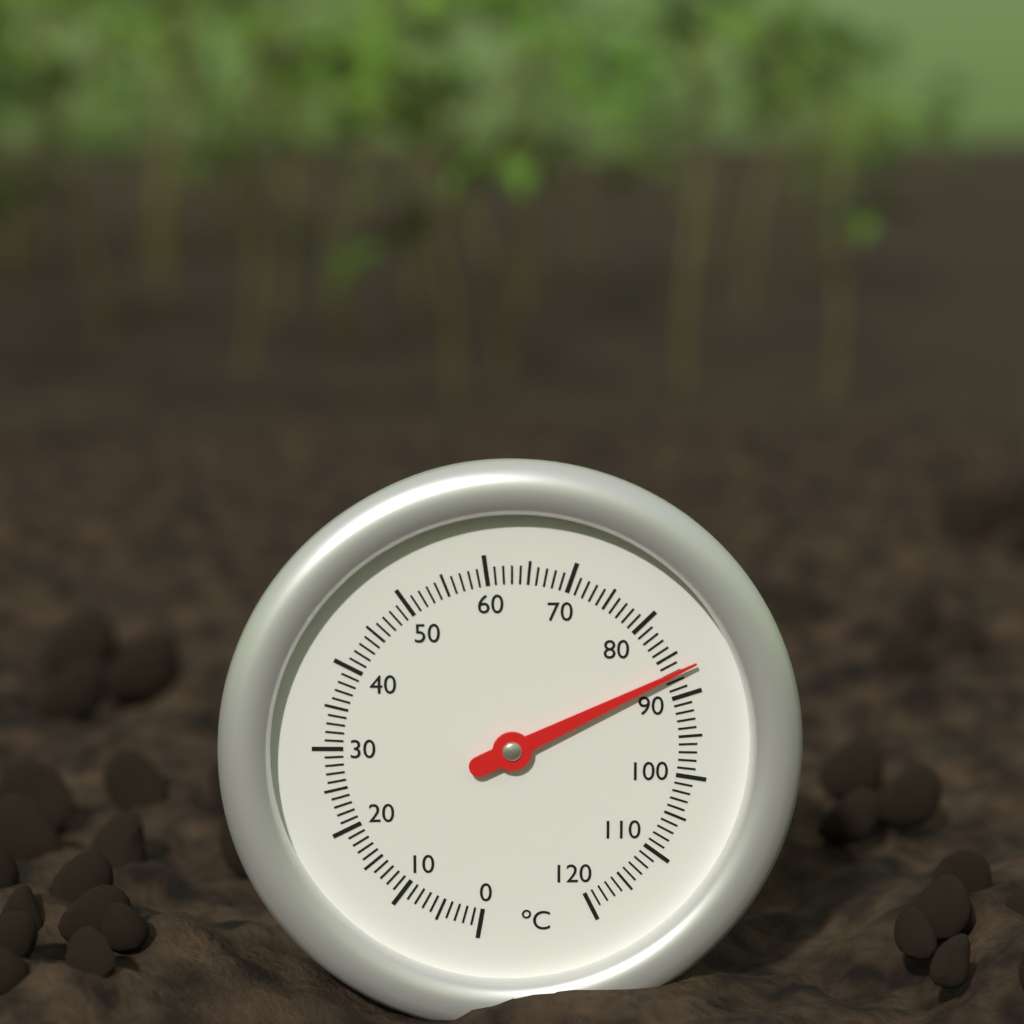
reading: 87 °C
